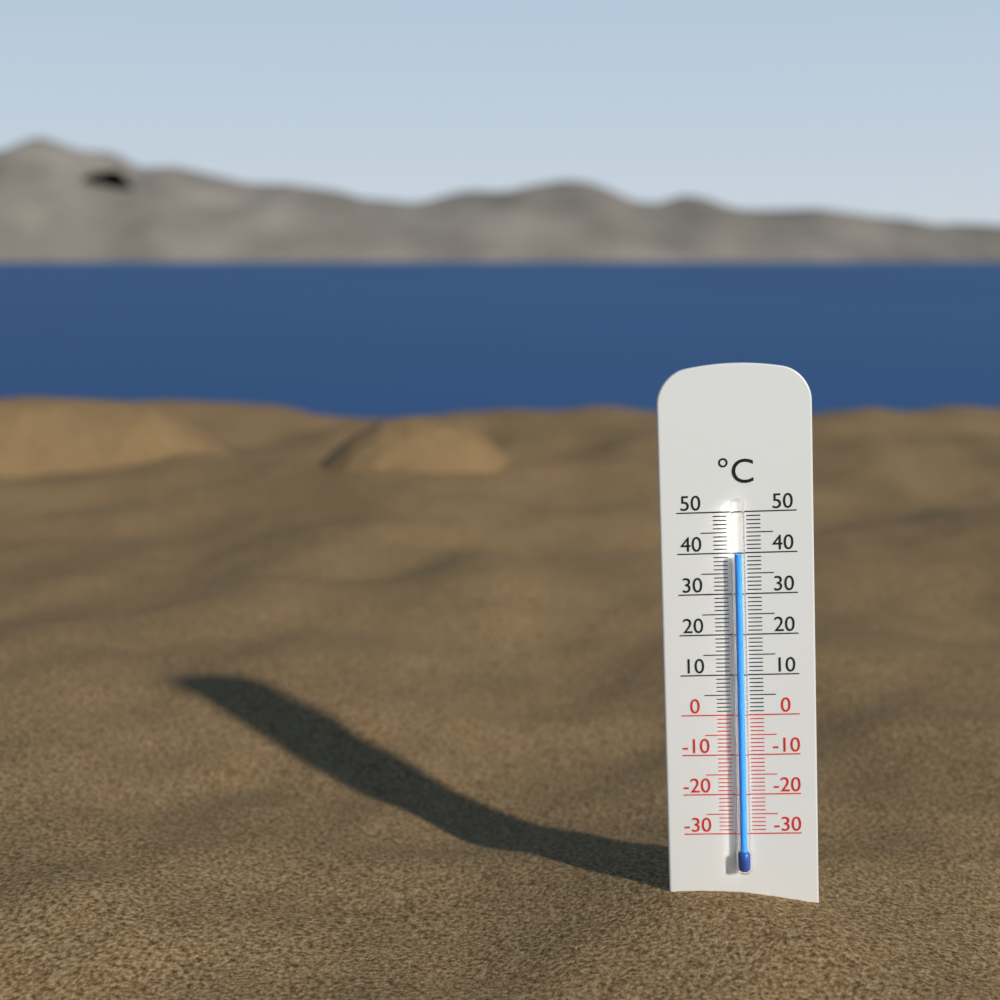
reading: 40 °C
